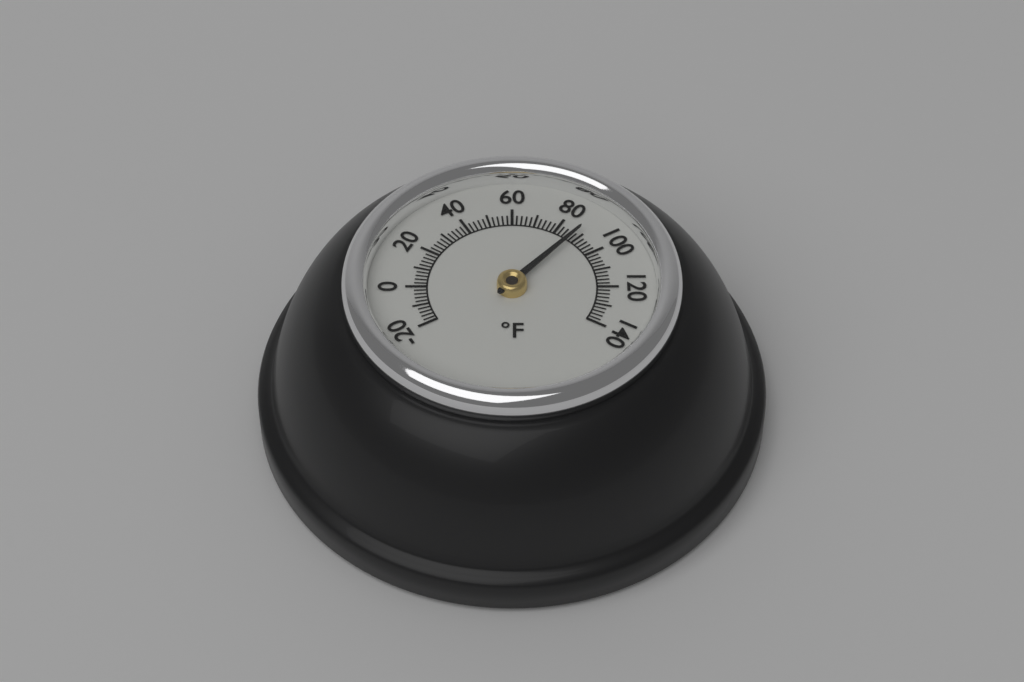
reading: 88 °F
